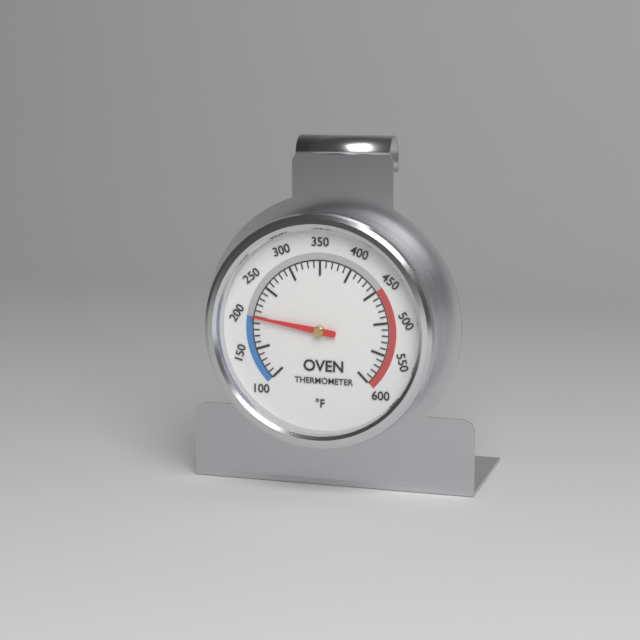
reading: 200 °F
